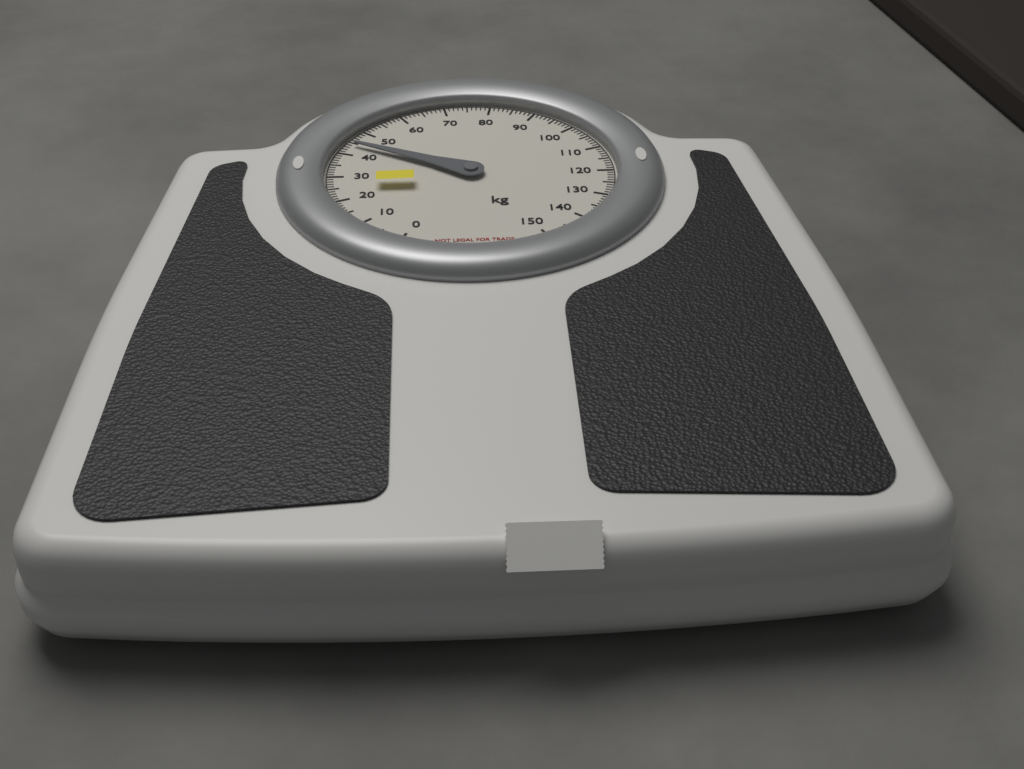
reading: 44 kg
